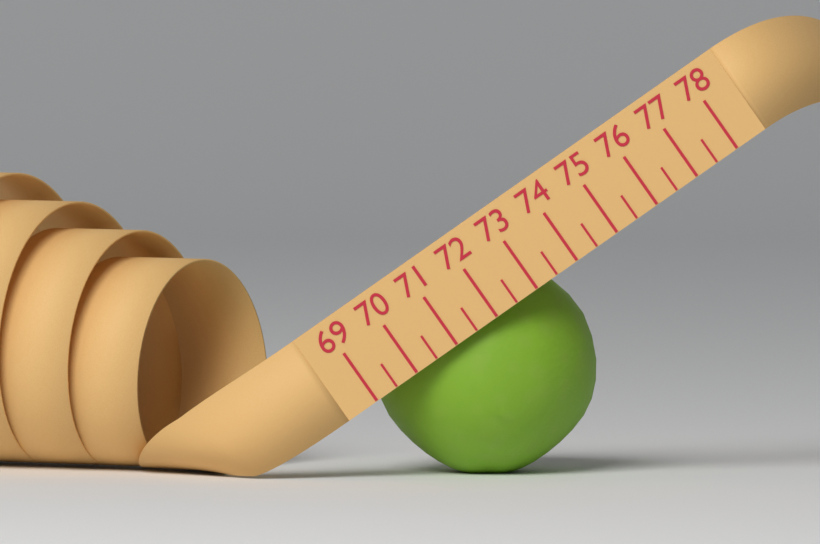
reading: 73.5 (no unit)
